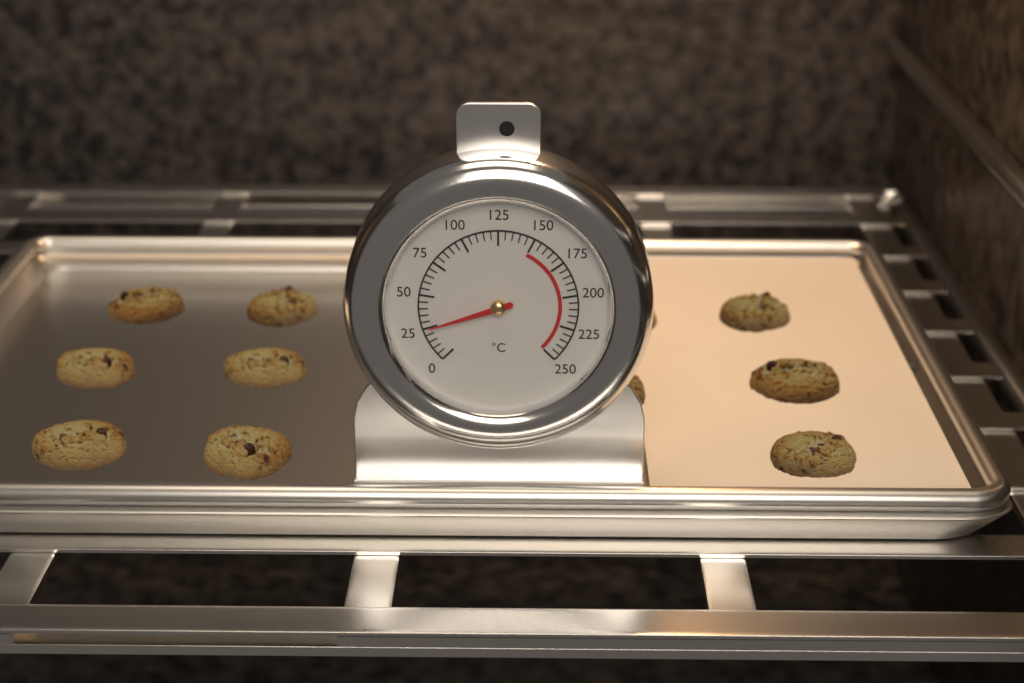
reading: 25 °C
